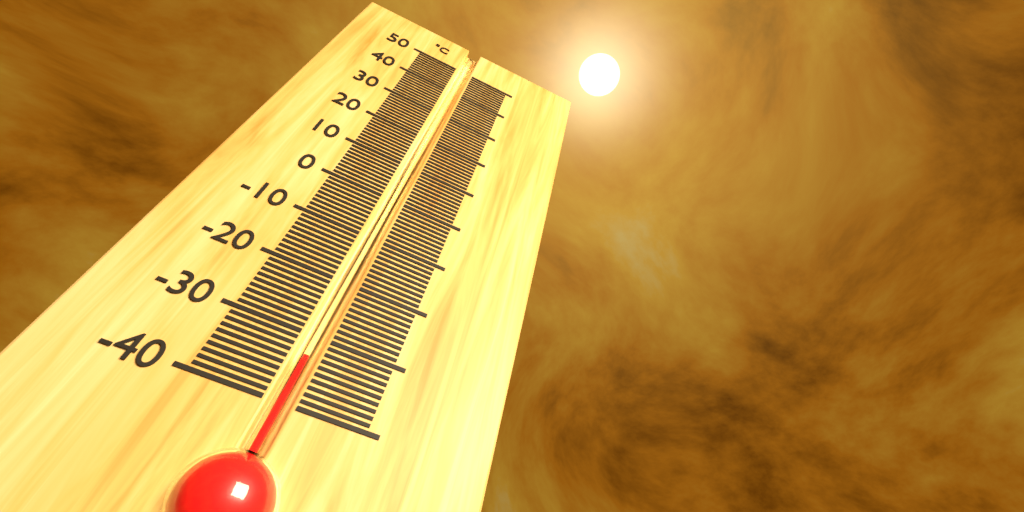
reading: -33 °C
